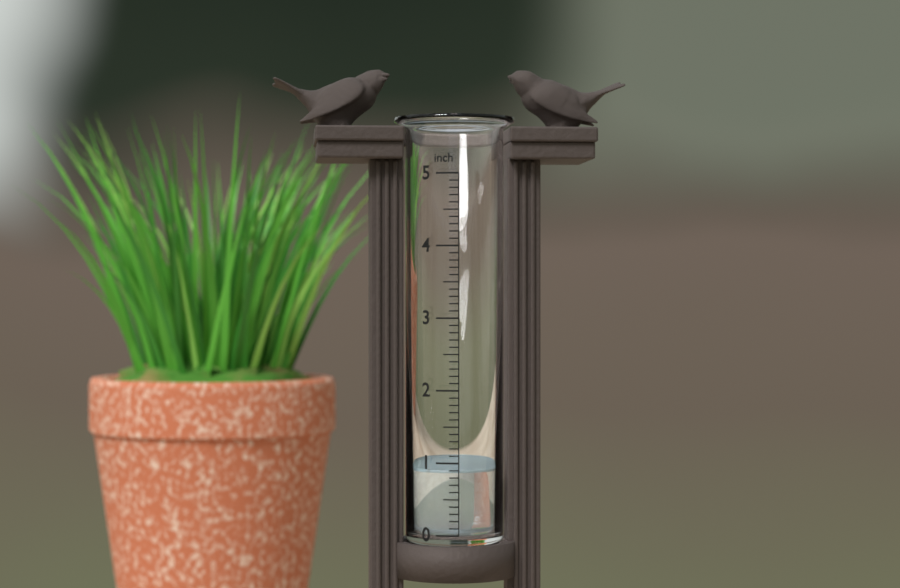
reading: 0.9 inch
